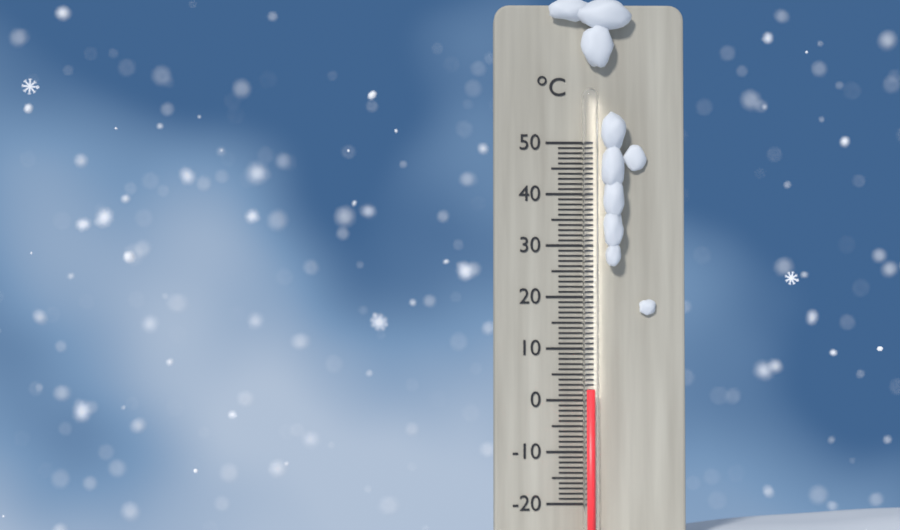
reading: 2 °C
